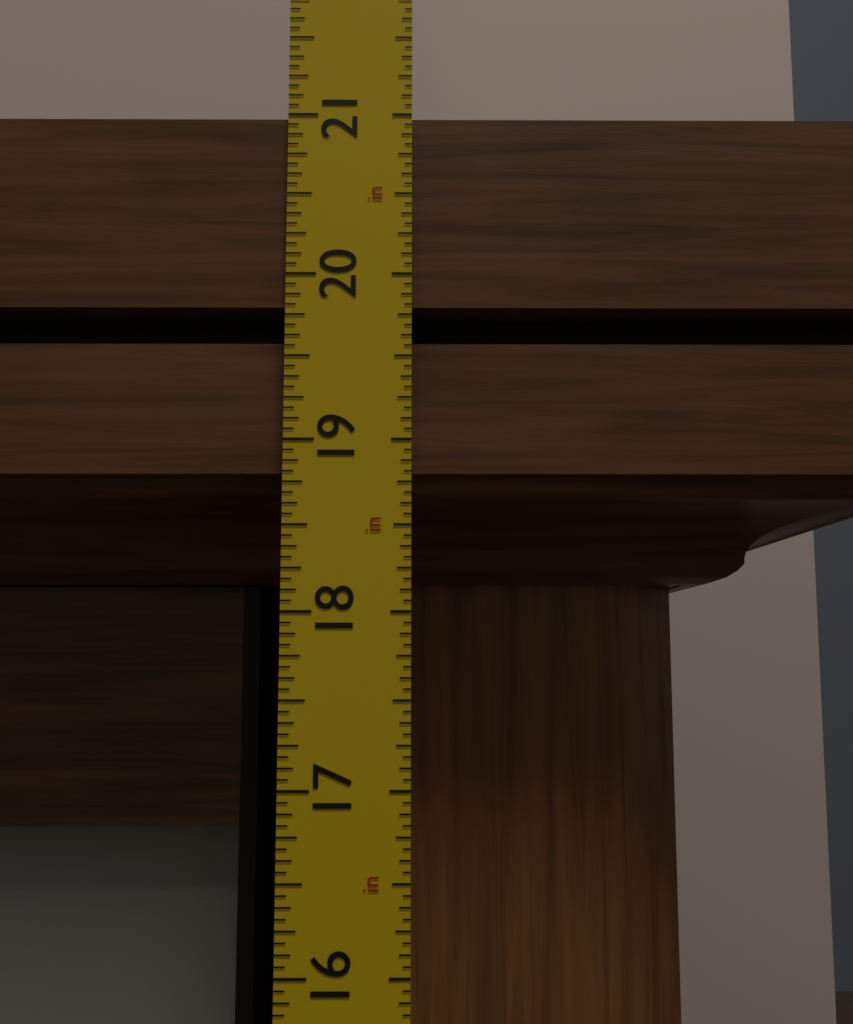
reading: 21.0000 in
